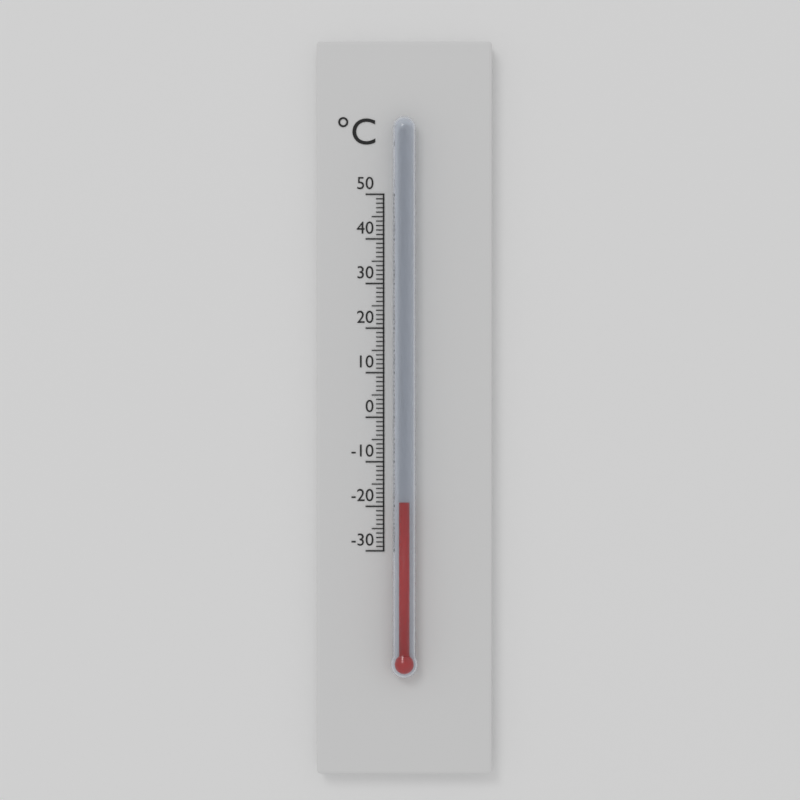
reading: -19 °C
